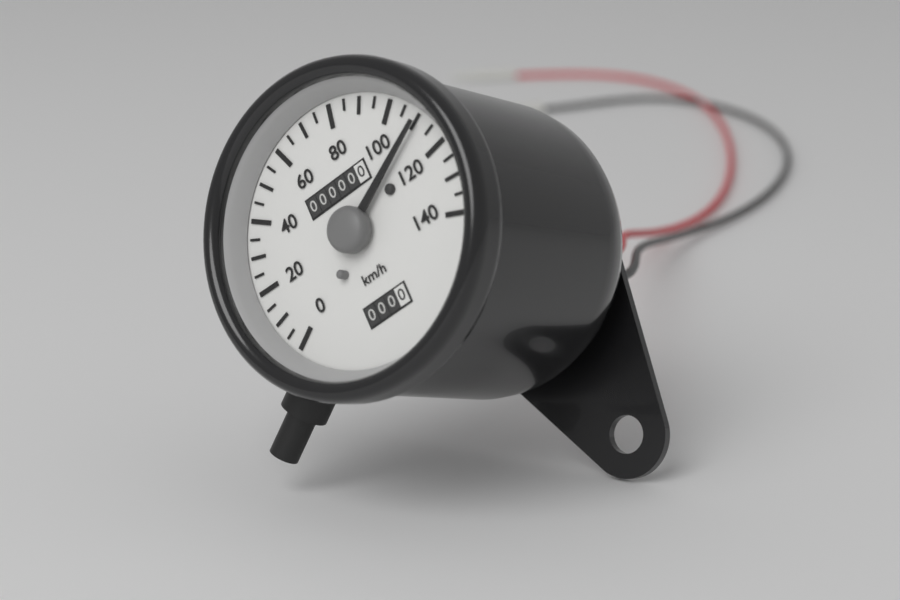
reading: 110 km/h
